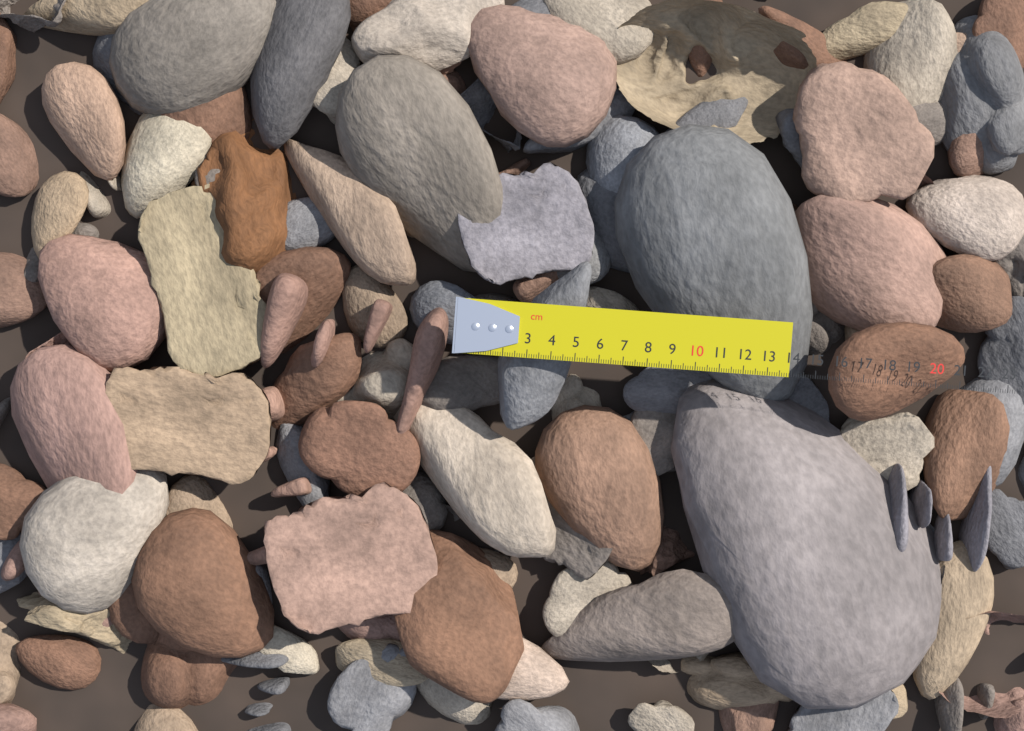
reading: 13.9 cm
